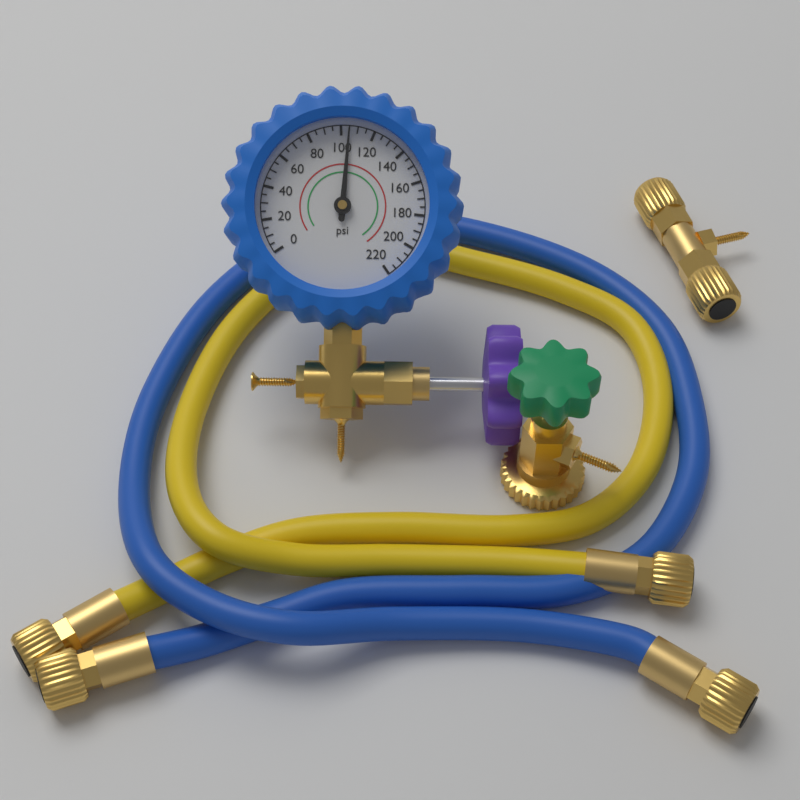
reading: 105 psi
